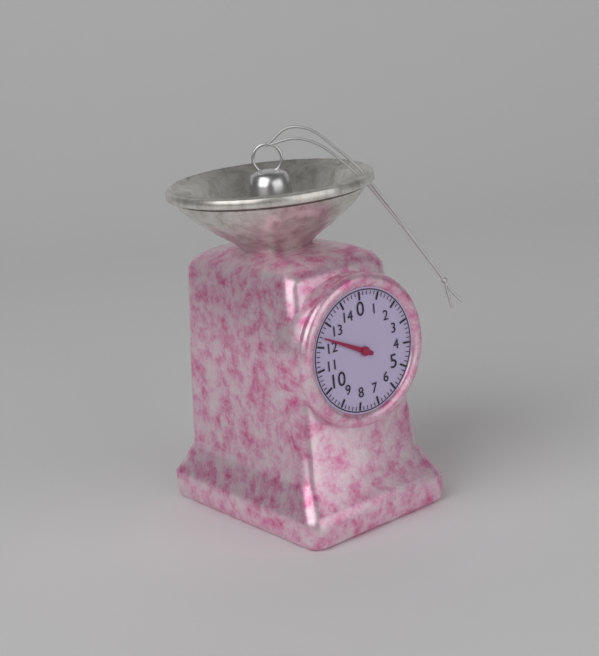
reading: 12.4 (no unit)
